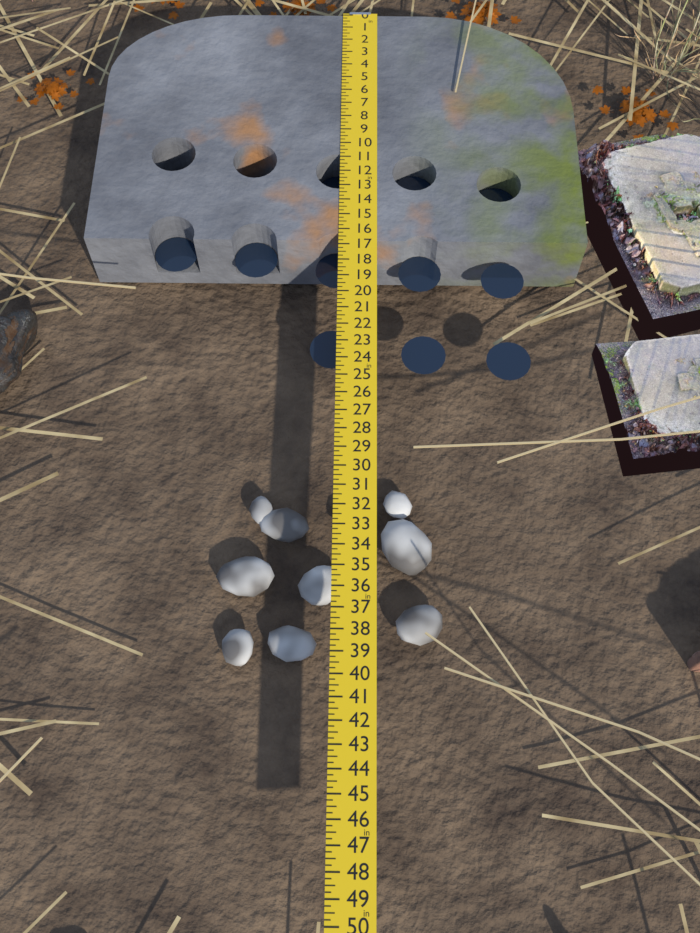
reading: 16.75 in
